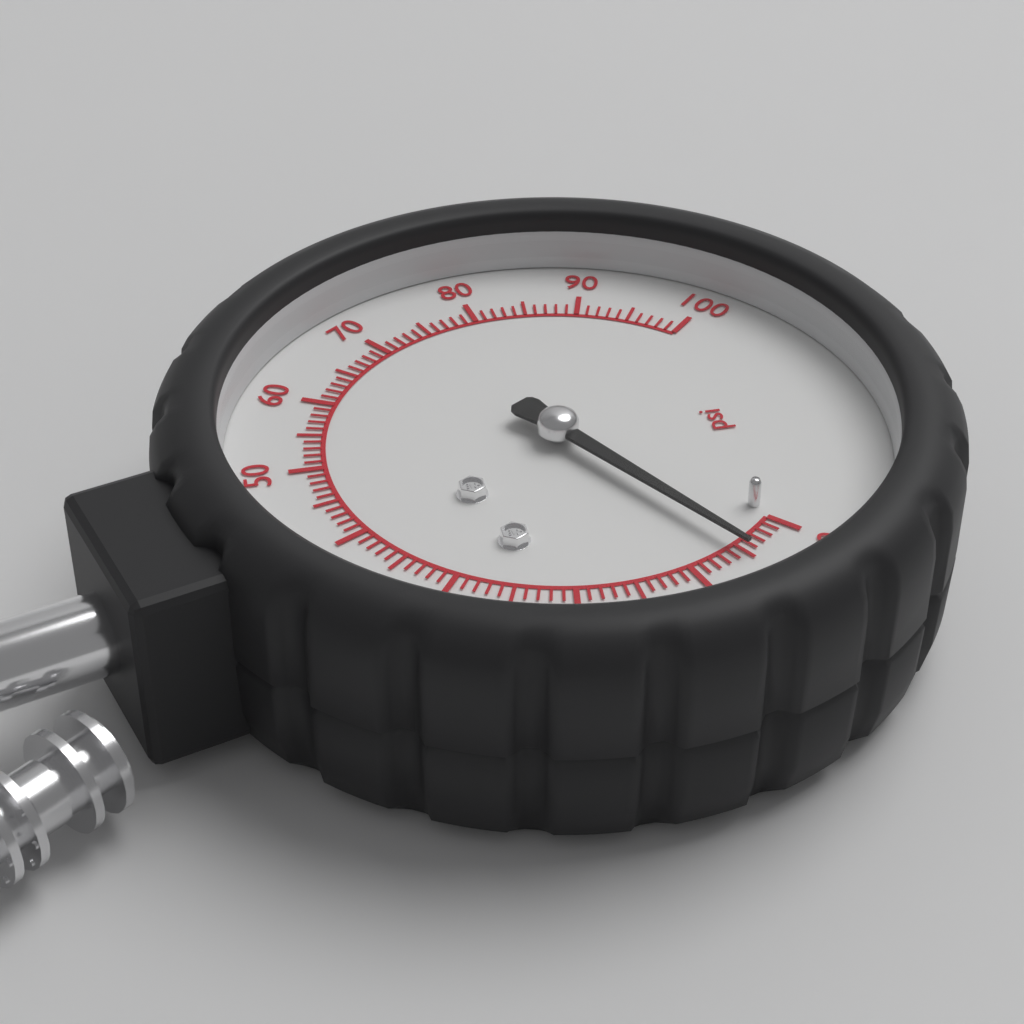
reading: 5 psi
